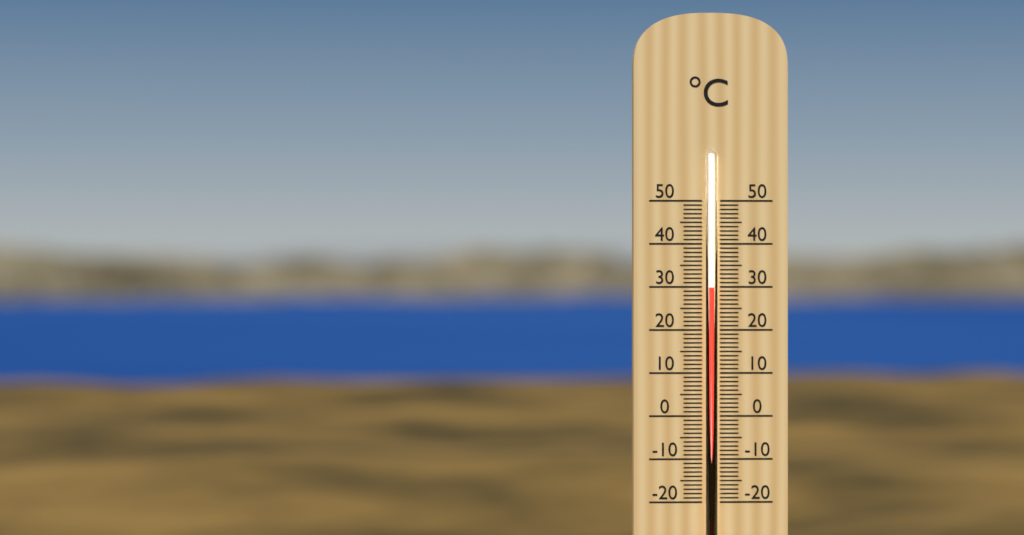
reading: 30 °C
